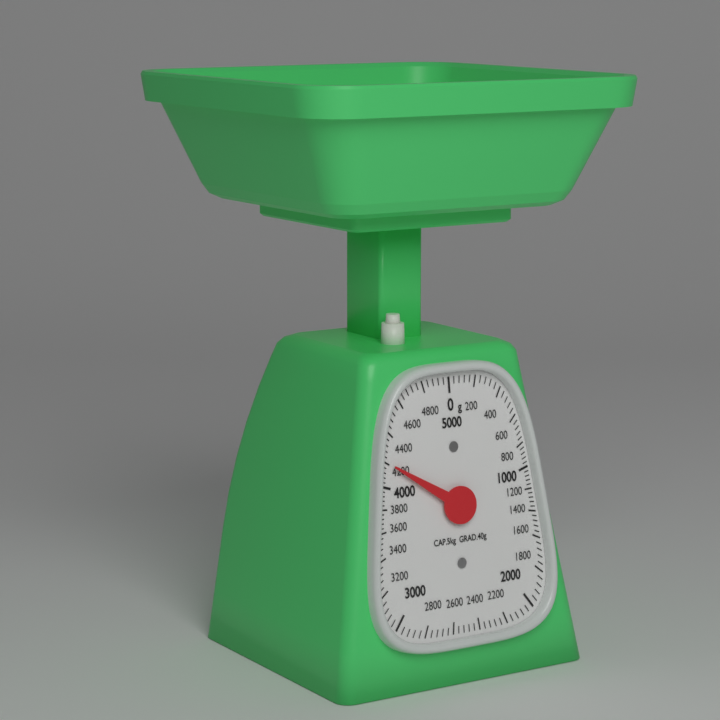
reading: 4200 g
